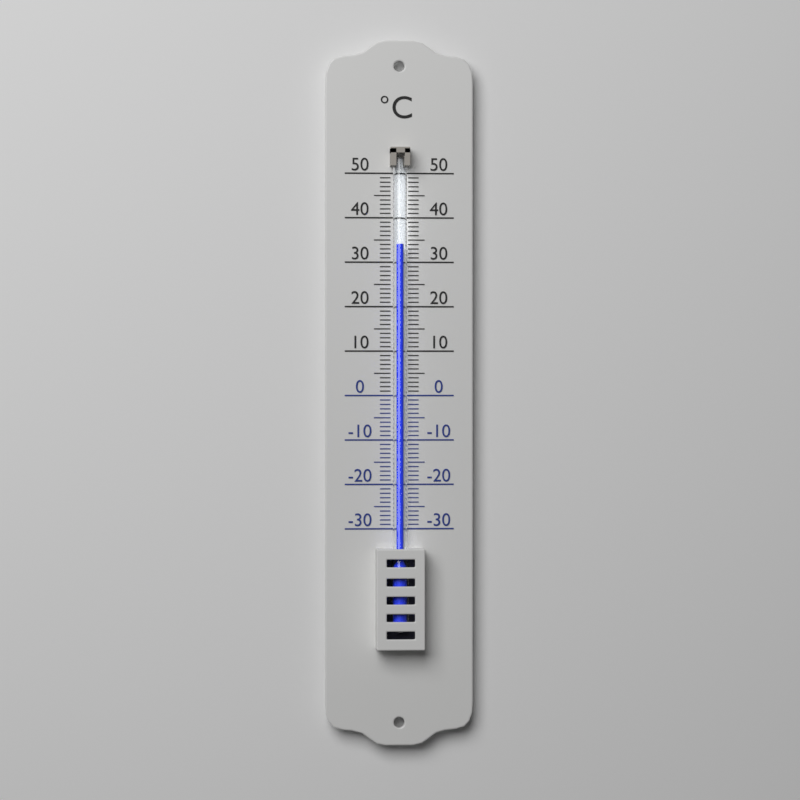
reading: 34 °C
